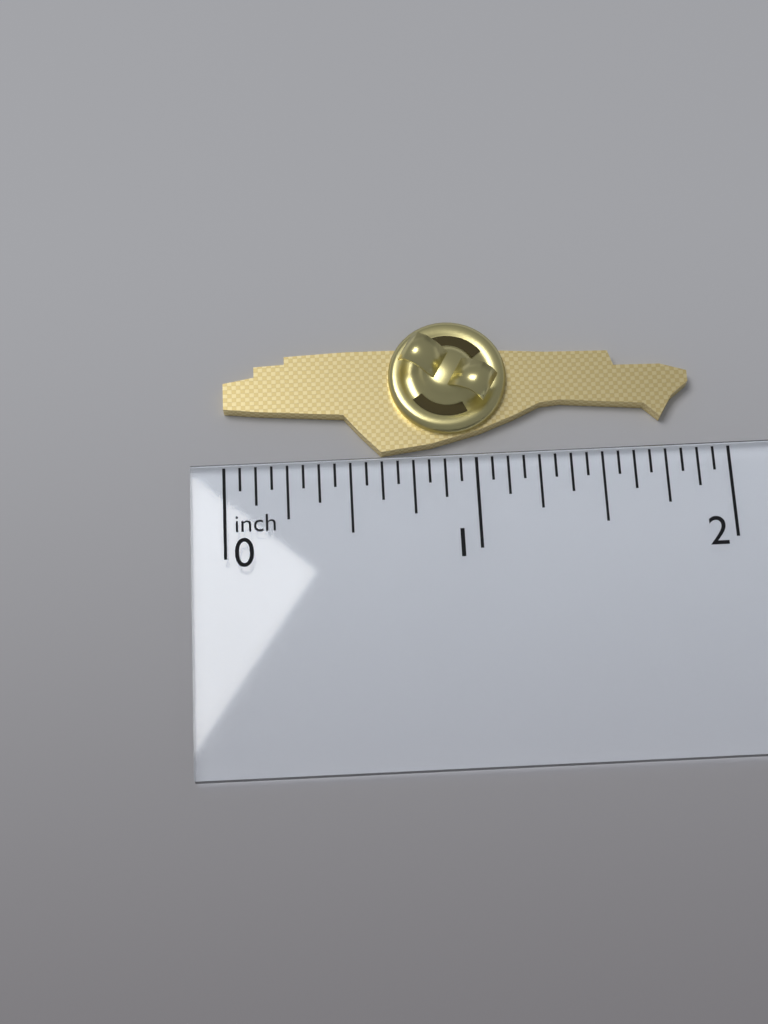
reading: 1.8750 inch
